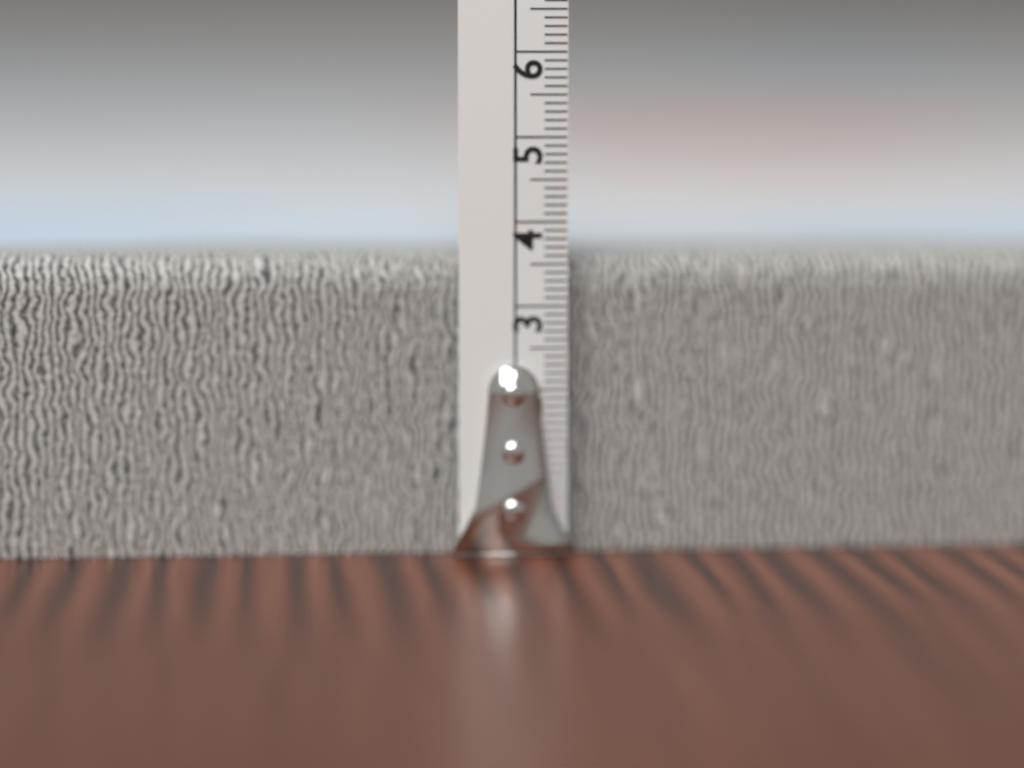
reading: 3.6 cm
